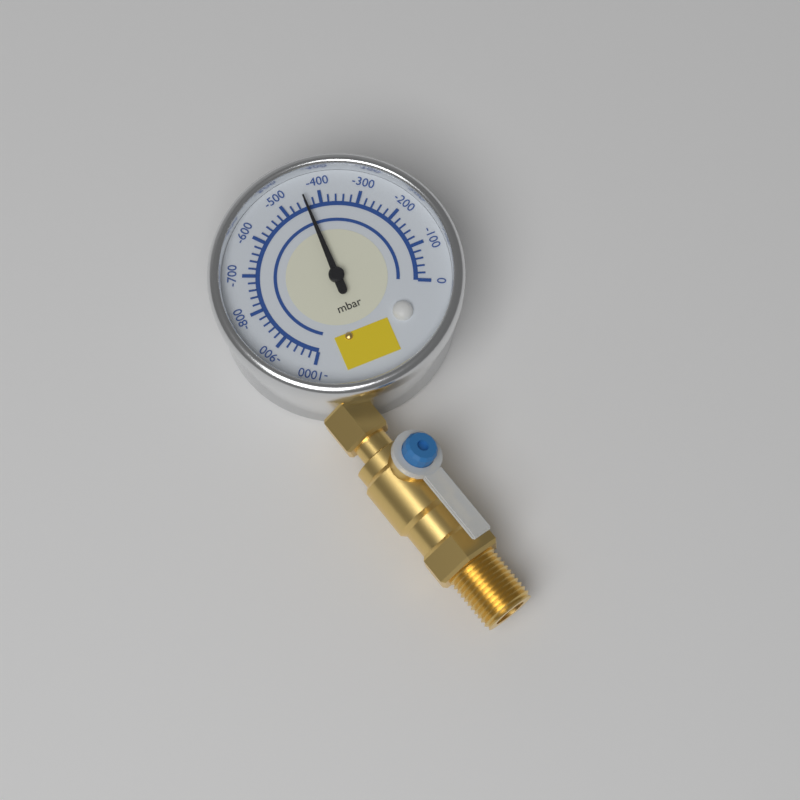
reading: -440 mbar
